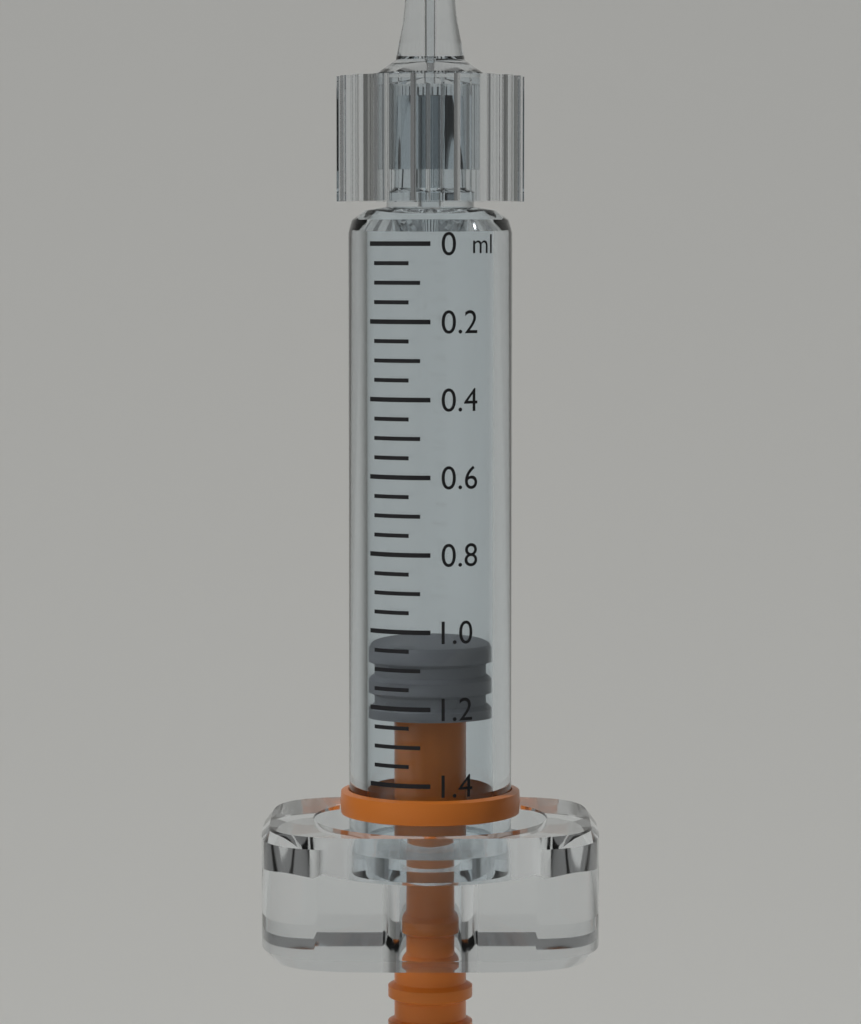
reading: 1.05 ml
